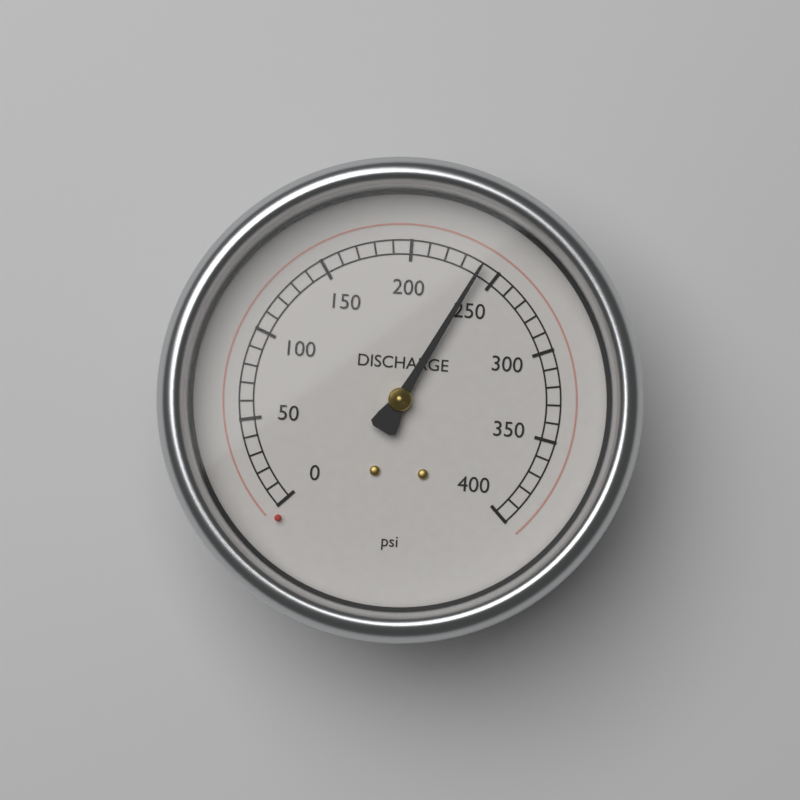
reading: 240 psi
